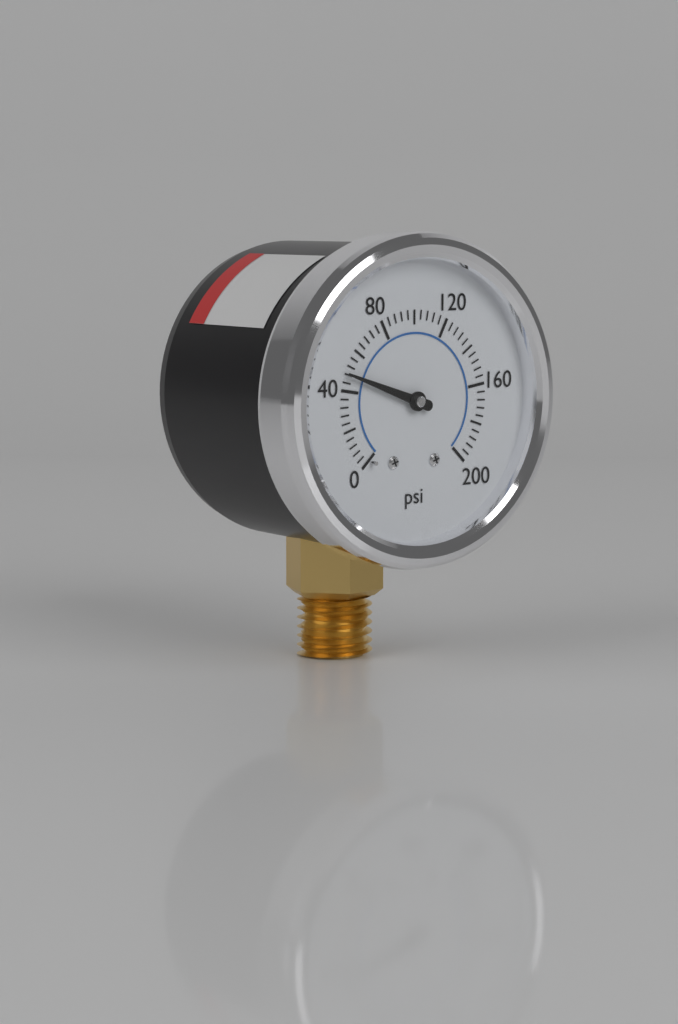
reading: 48 psi
